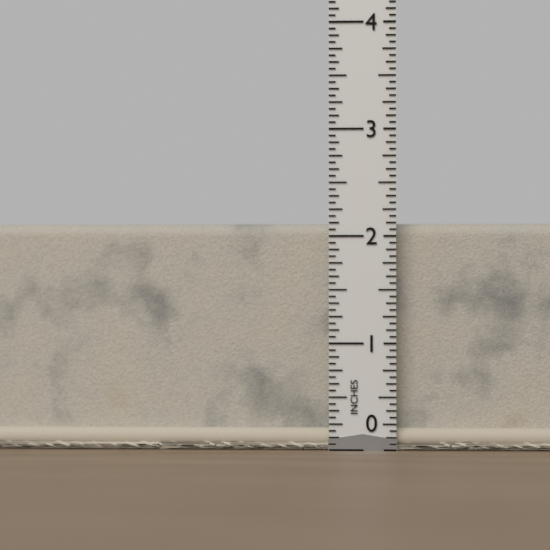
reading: 2.1250 in
